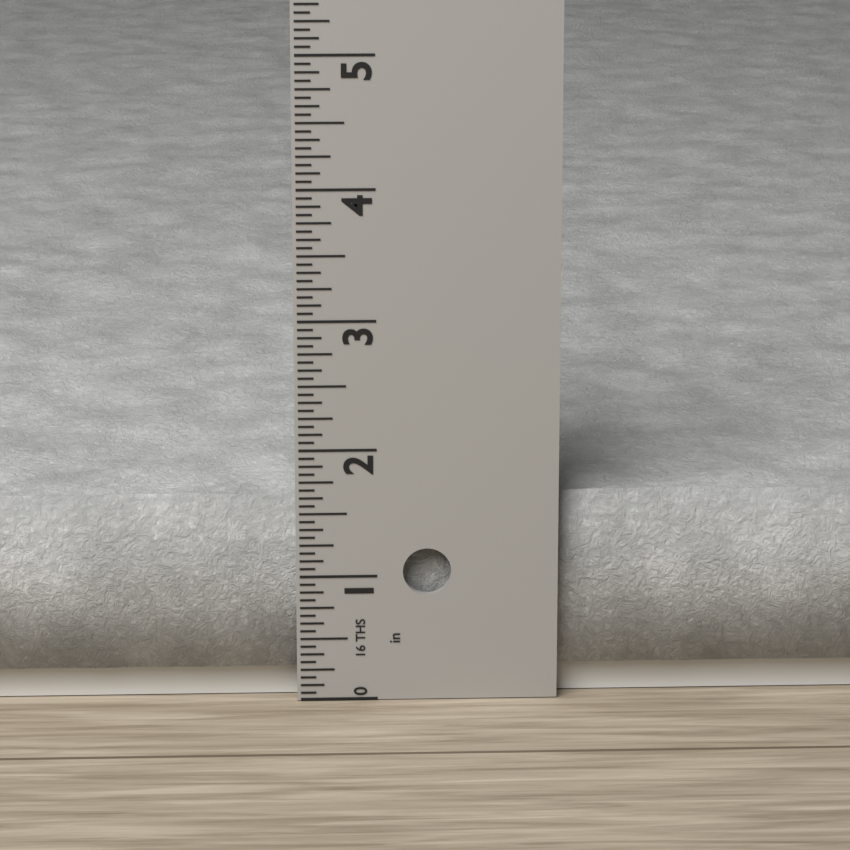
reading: 1.6250 in
